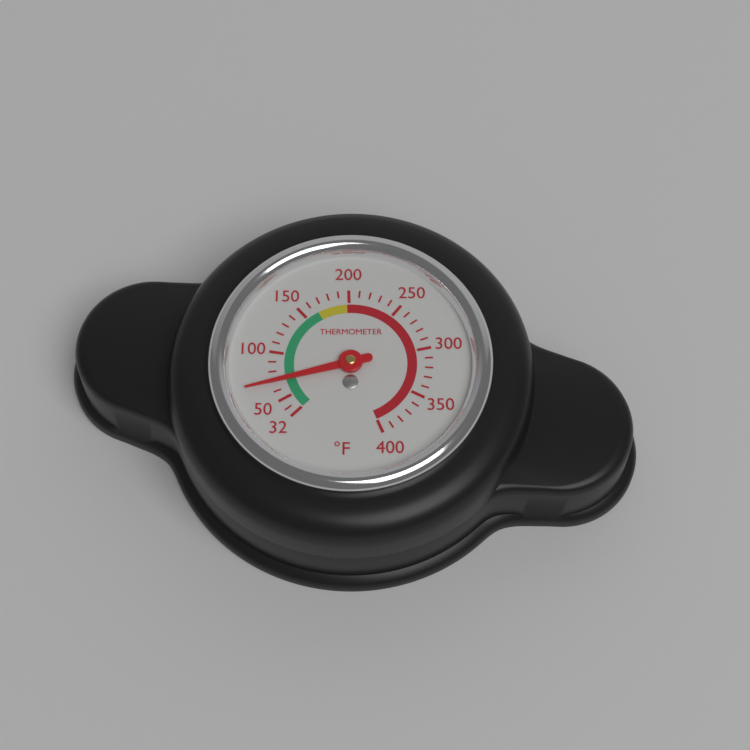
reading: 70 °F
